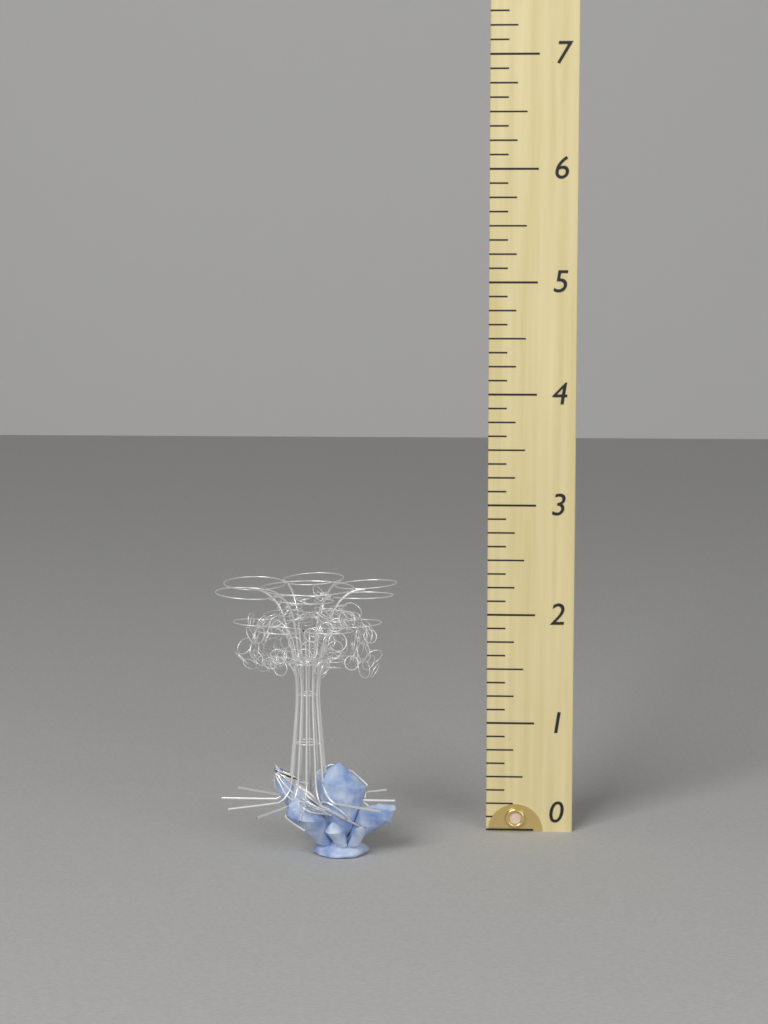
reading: 2.375 (no unit)
